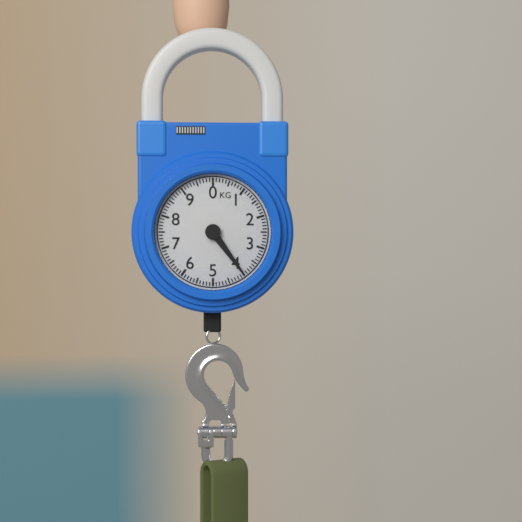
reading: 4.0 kg
